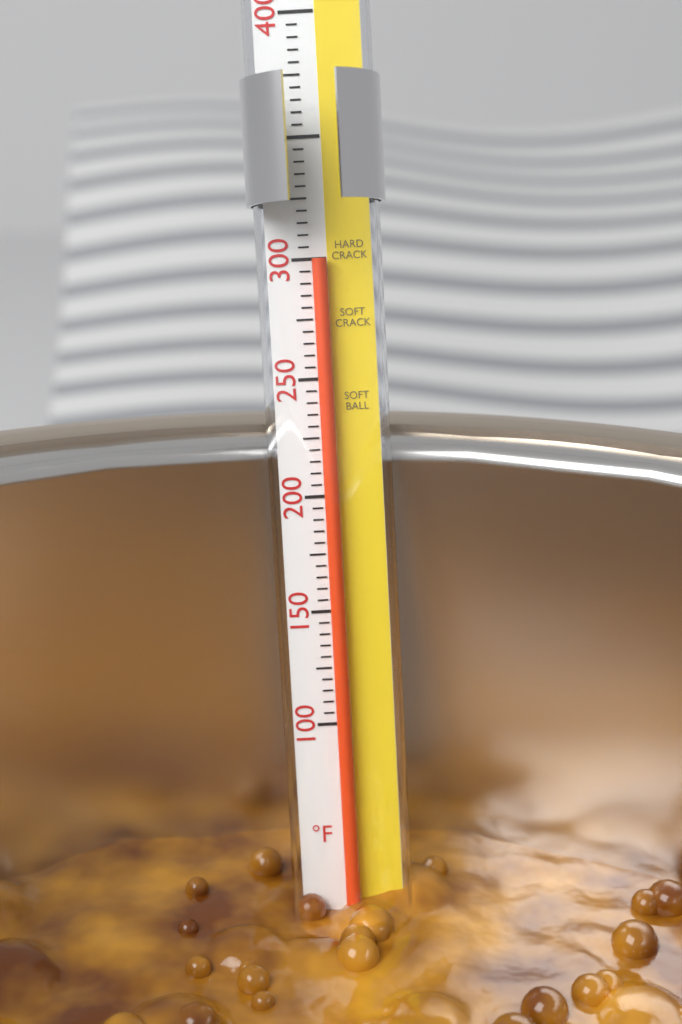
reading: 300 °F
